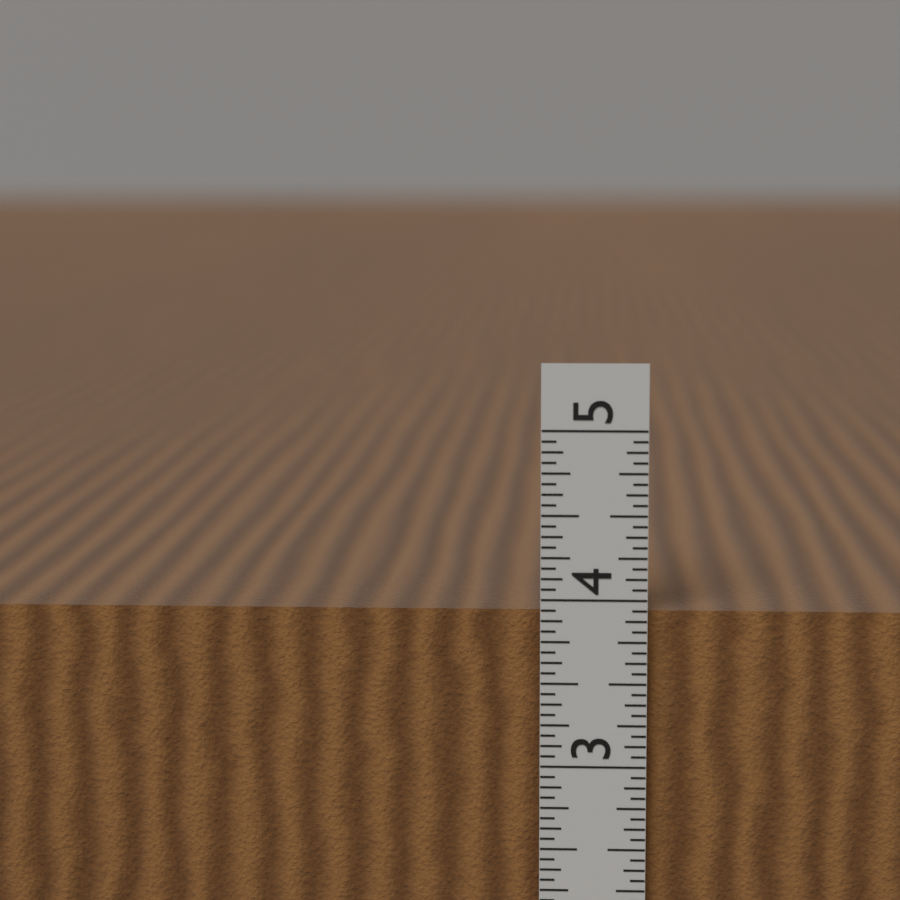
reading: 4.0000 in
